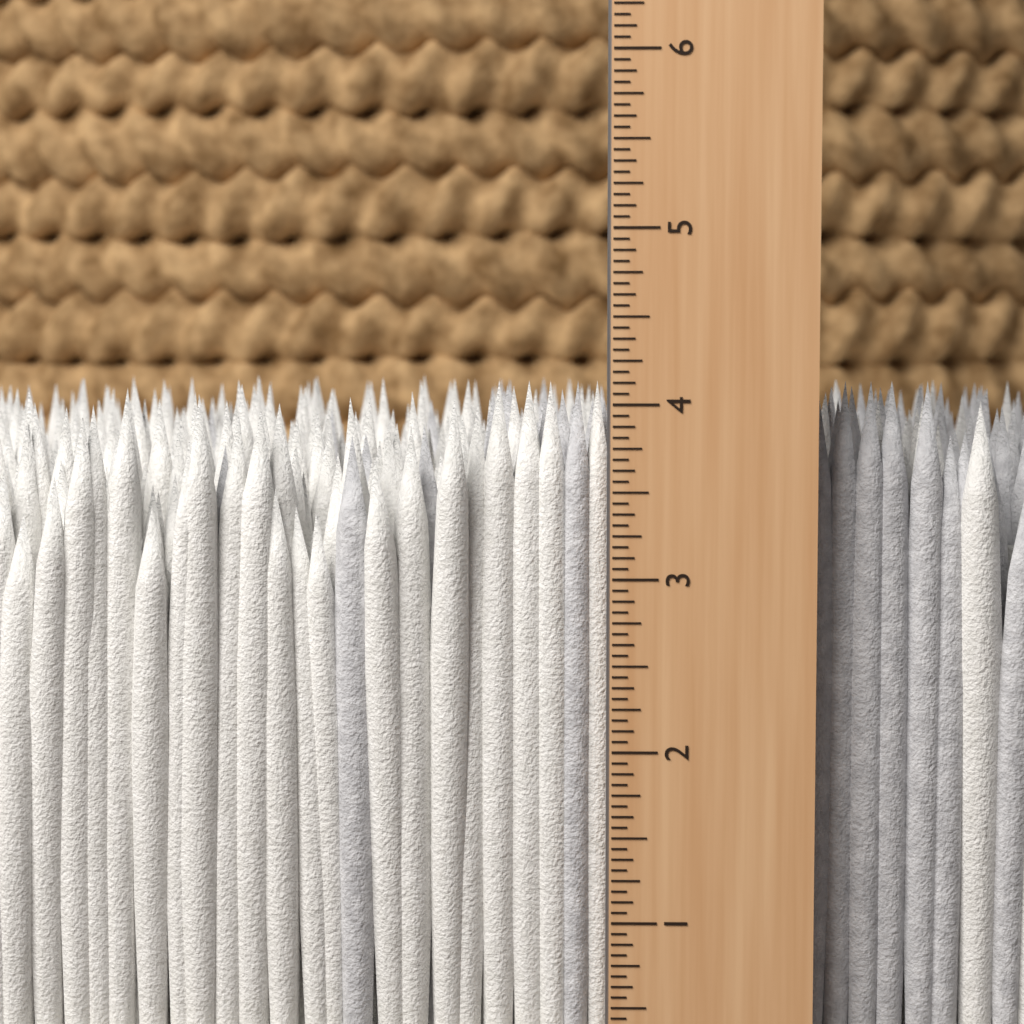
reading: 4.1250 in
